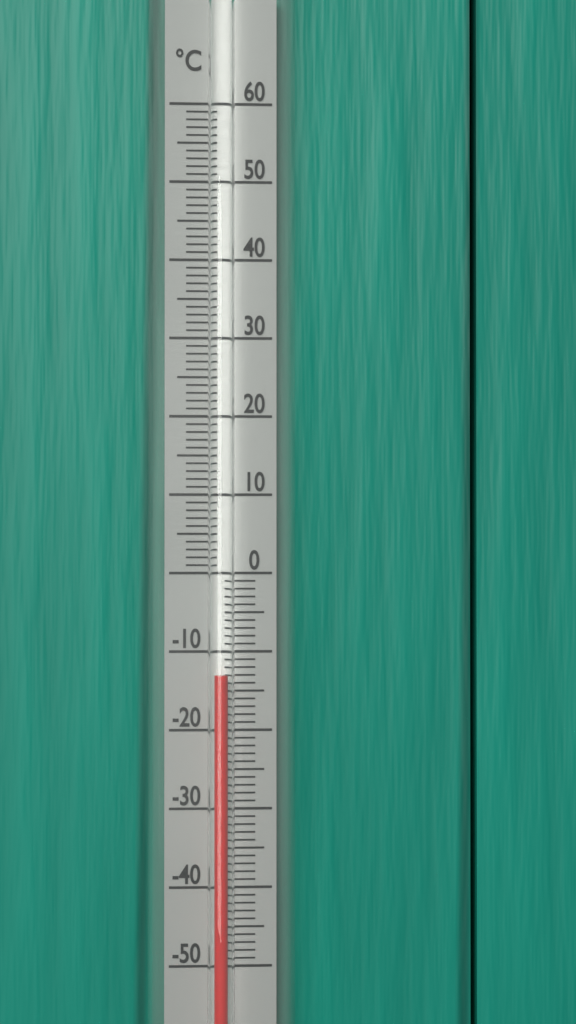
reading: -13 °C
